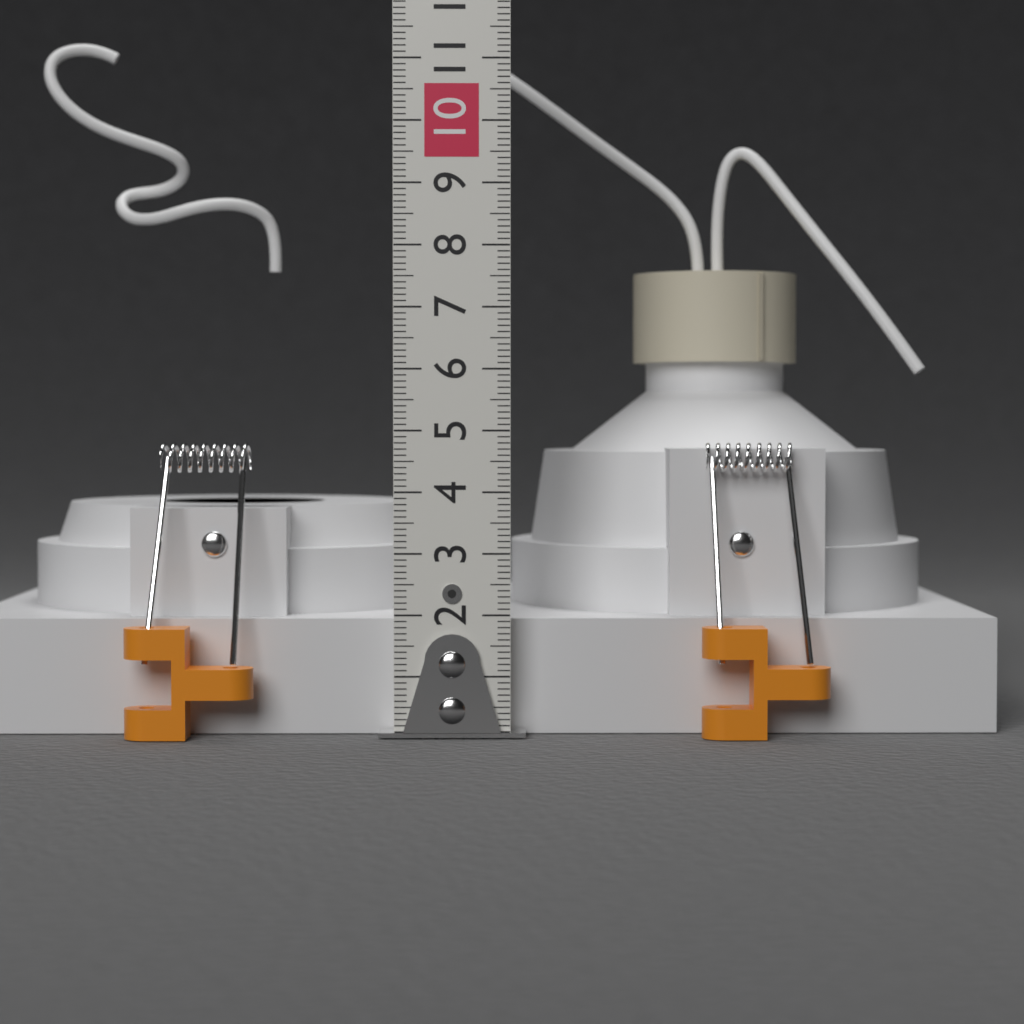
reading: 3.7 cm
